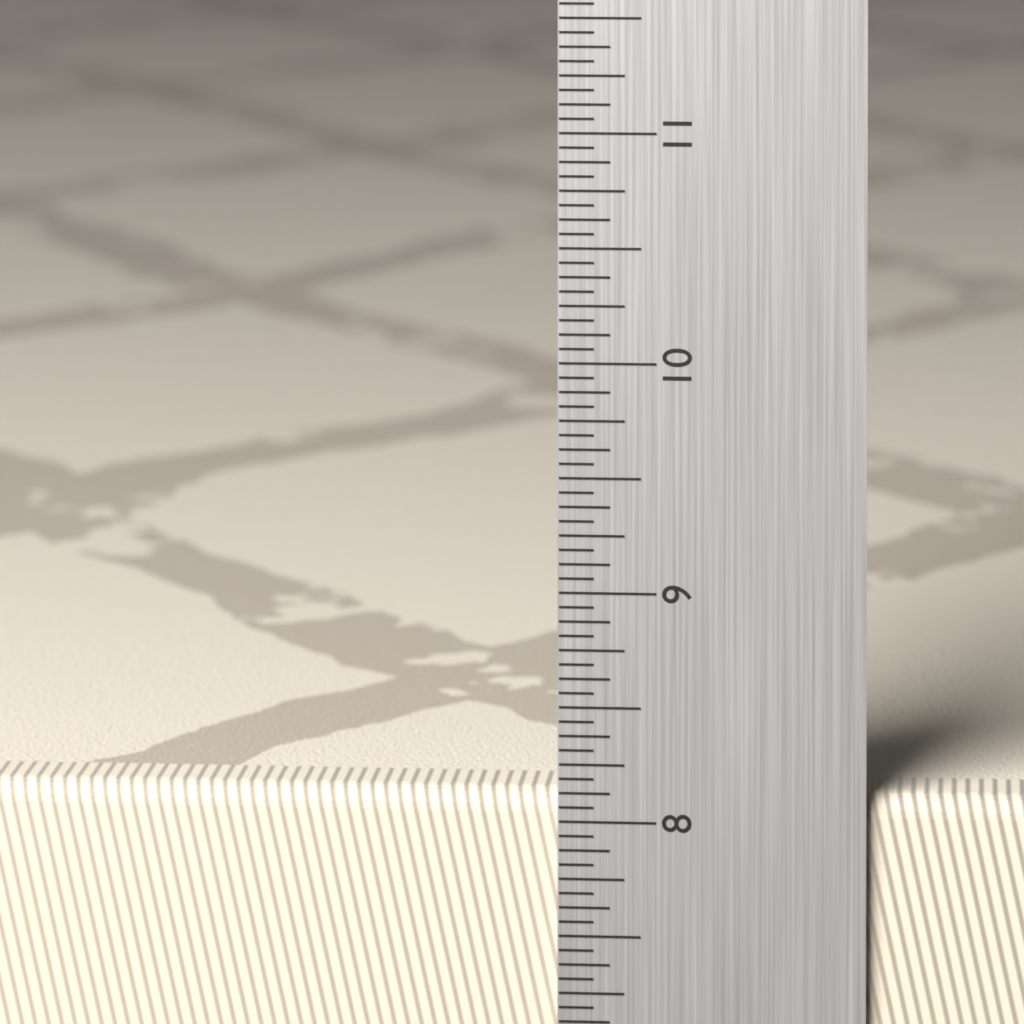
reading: 8.1250 in
